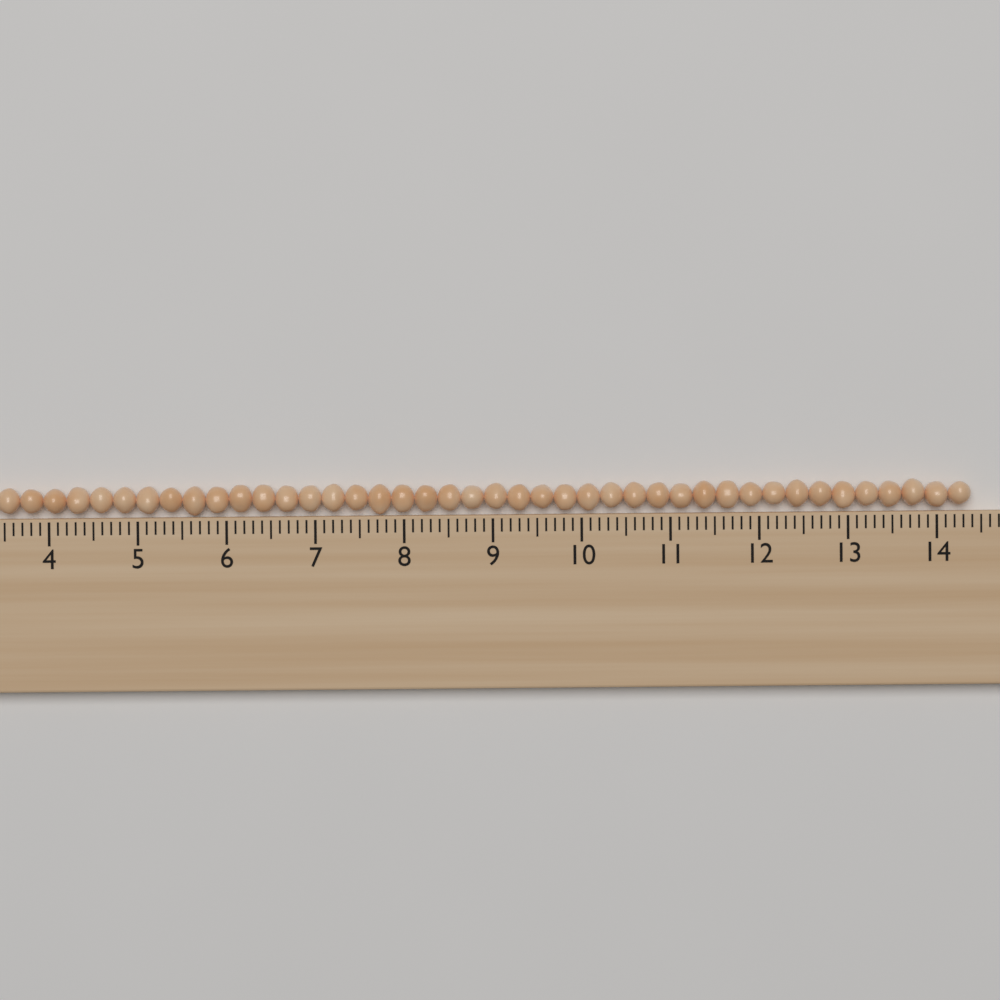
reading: 14.4 (no unit)
